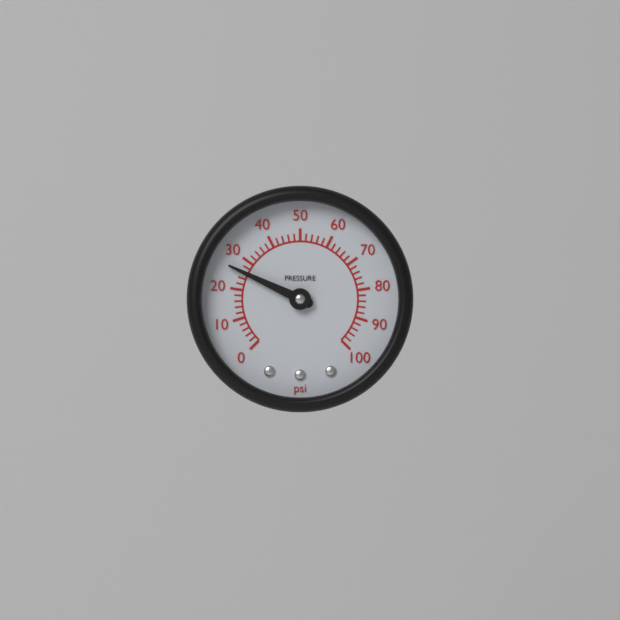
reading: 26 psi
